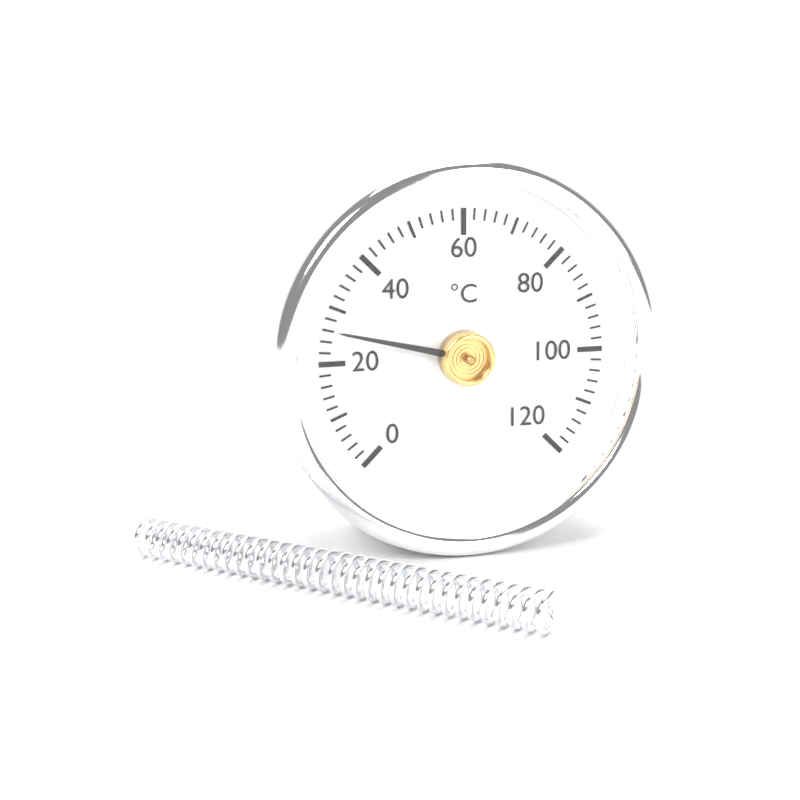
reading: 26 °C
